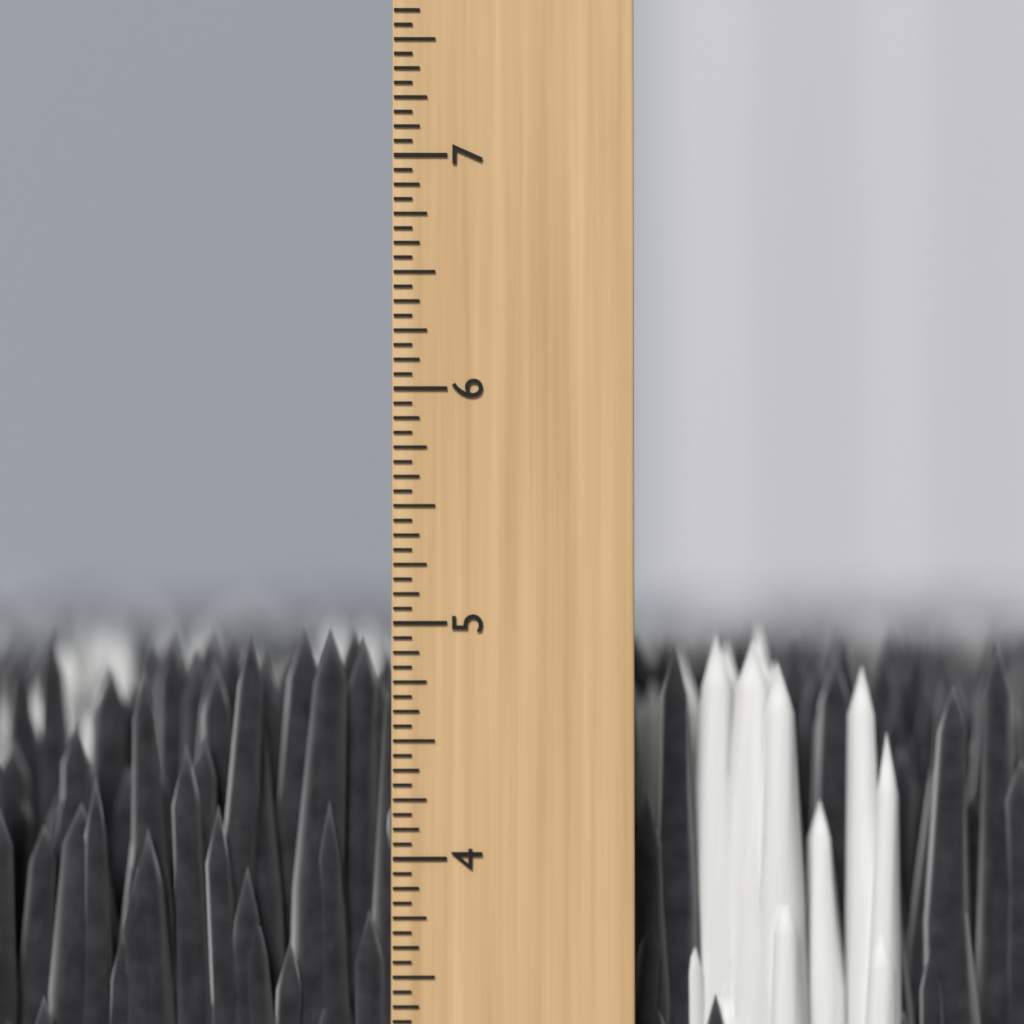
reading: 5.0000 inch
